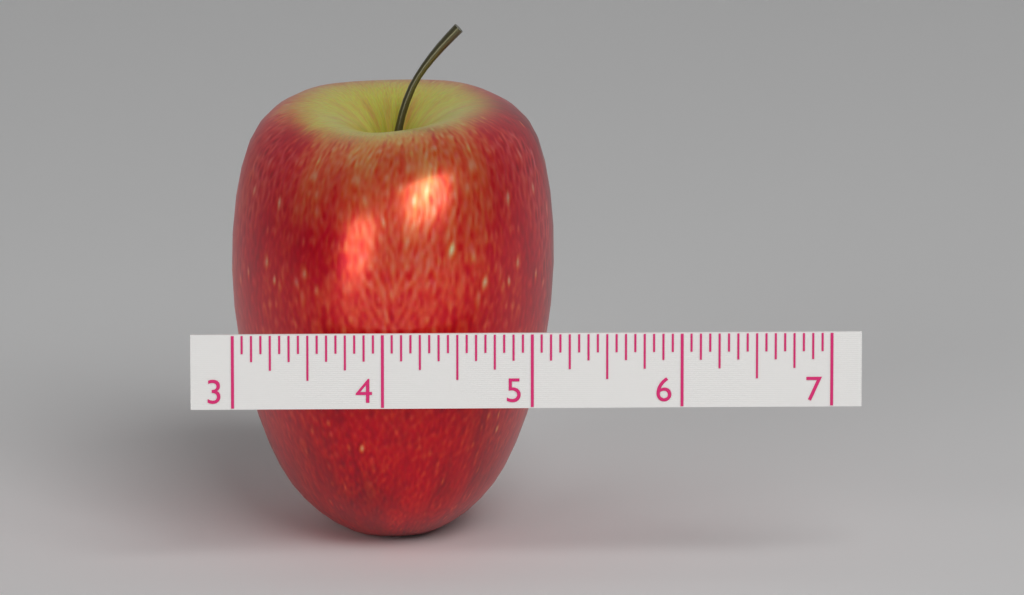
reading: 5.1875 (no unit)
